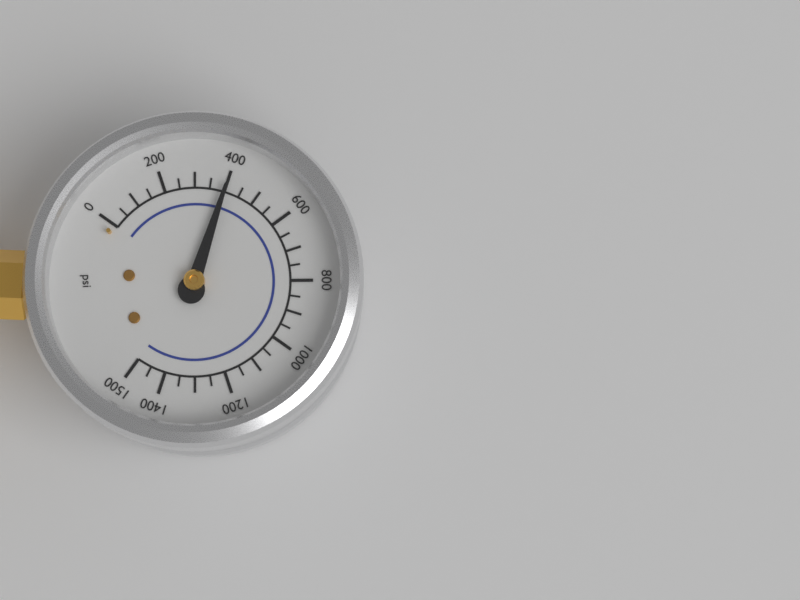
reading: 400 psi
